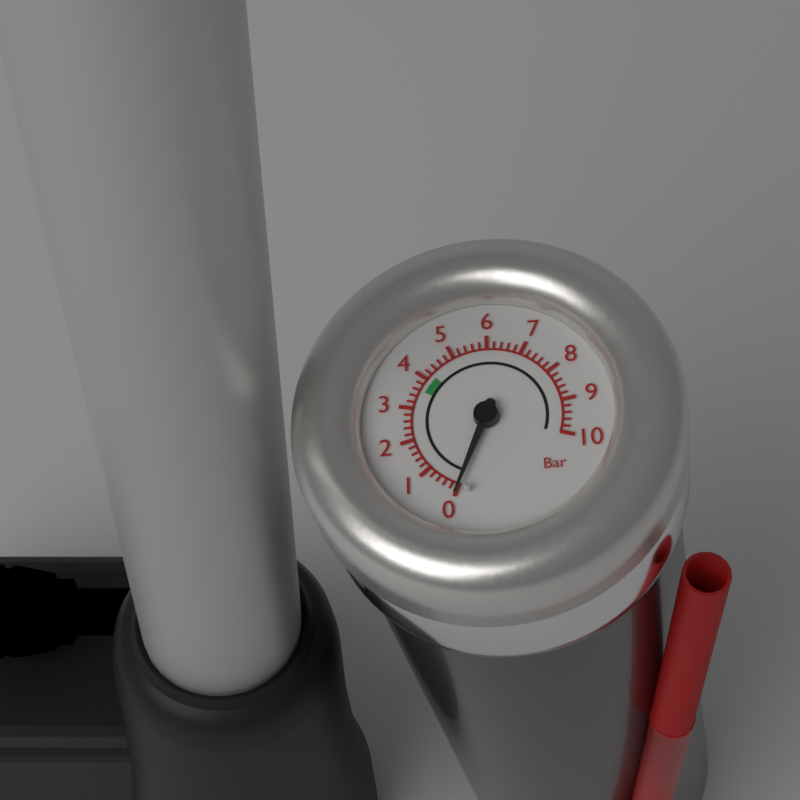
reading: 0.0 bar
